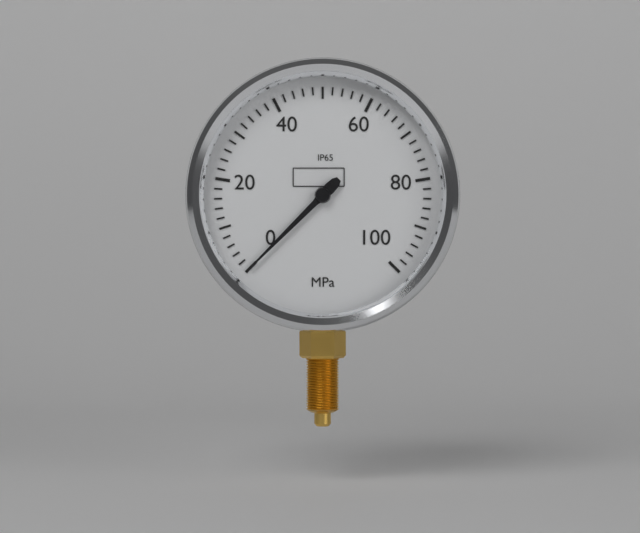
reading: 0 MPa
